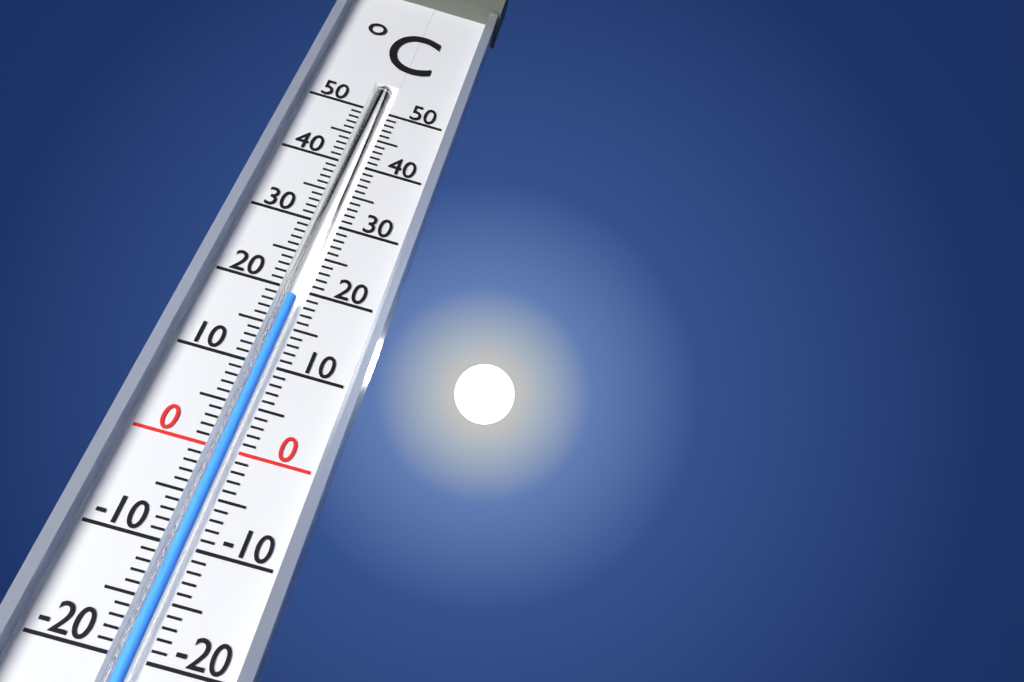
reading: 19 °C
